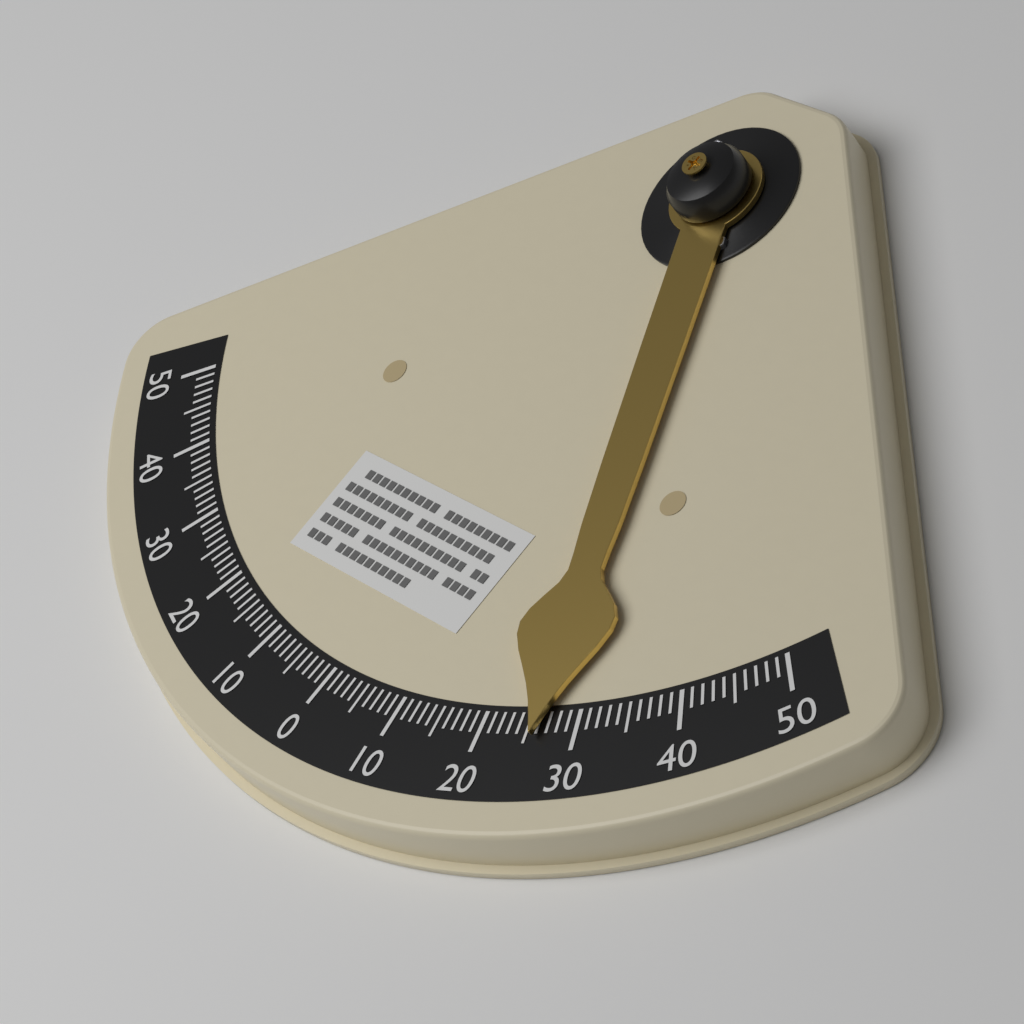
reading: 26 °
